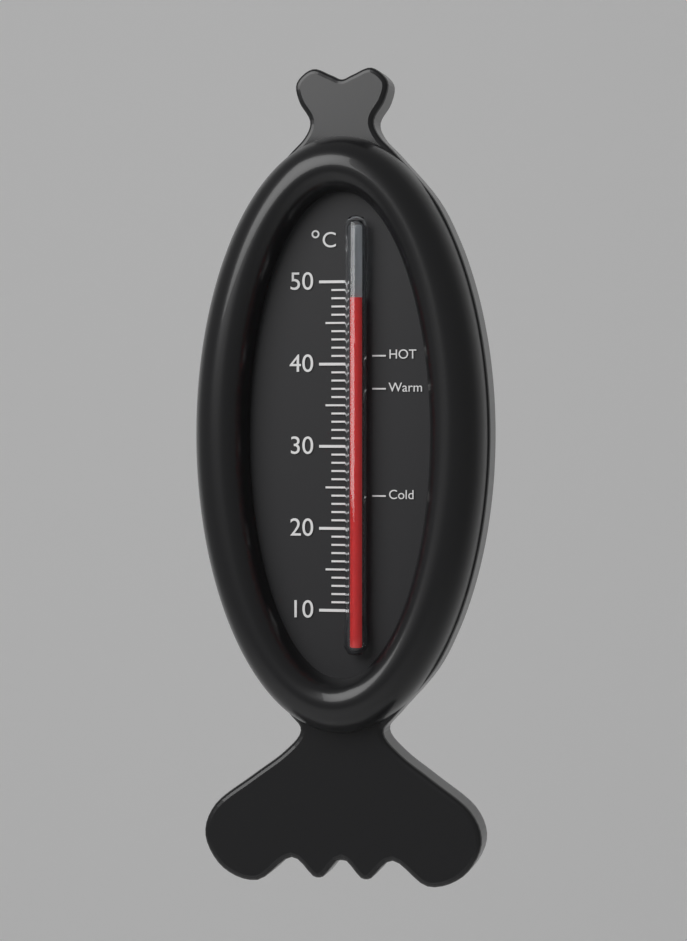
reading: 48 °C
